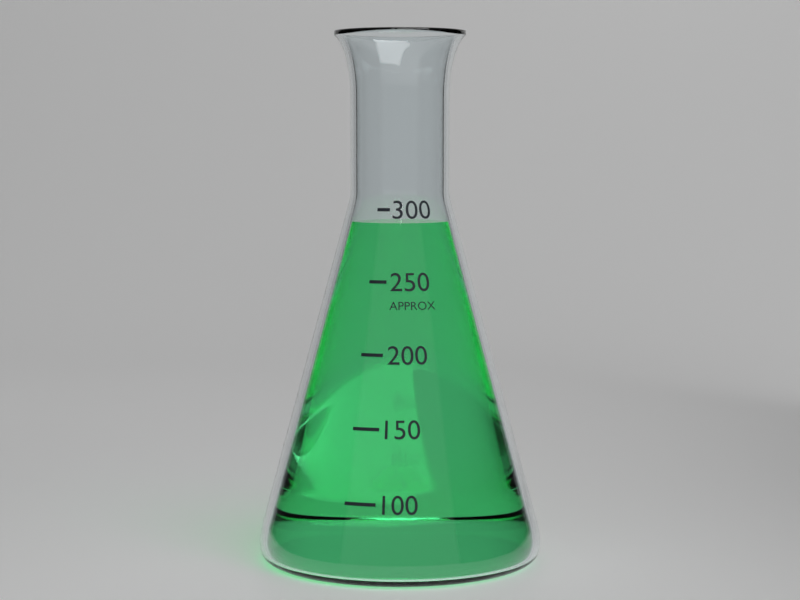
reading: 290 (no unit)
